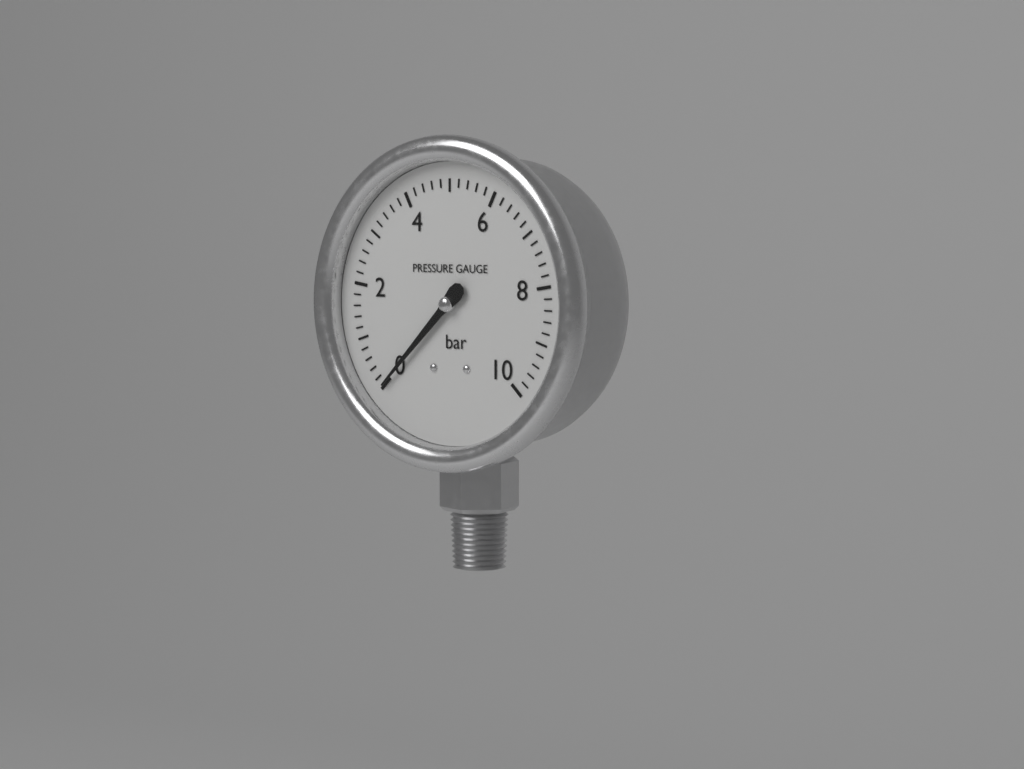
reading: 0.0 bar
